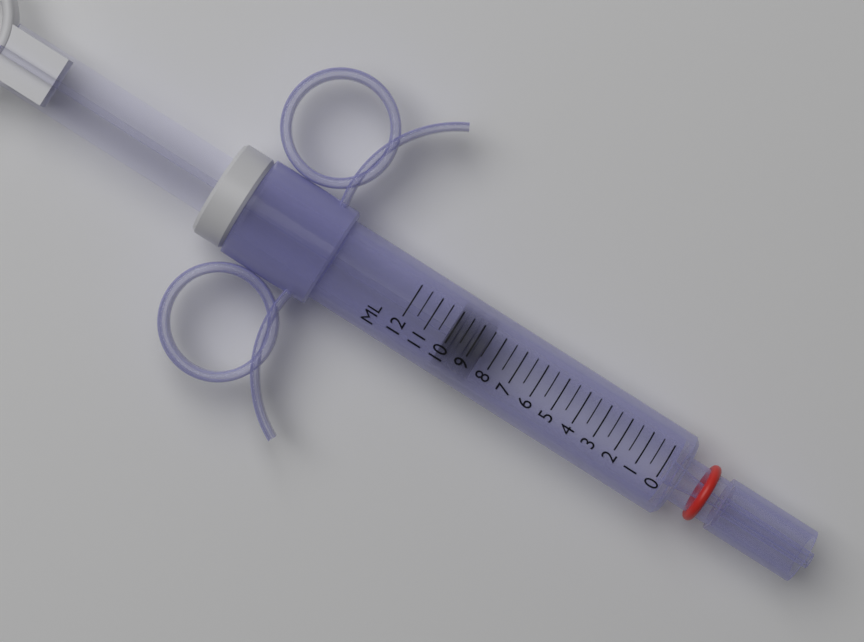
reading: 8.5 ml
